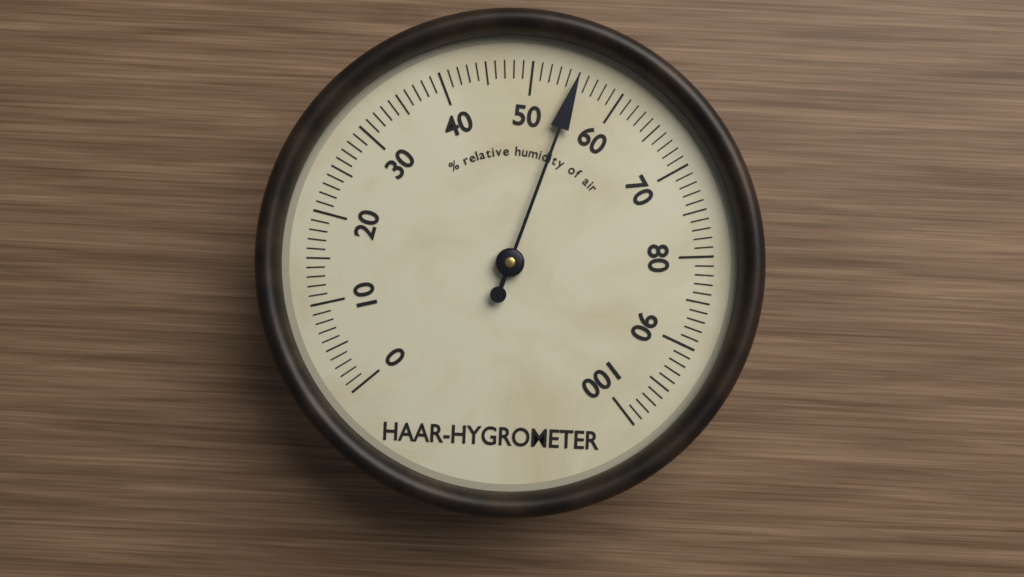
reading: 55 %
